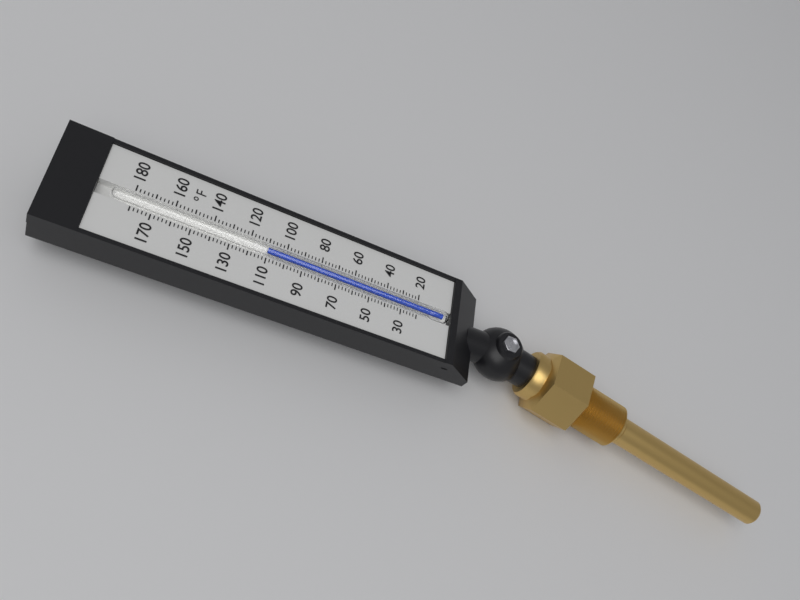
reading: 110 °F
